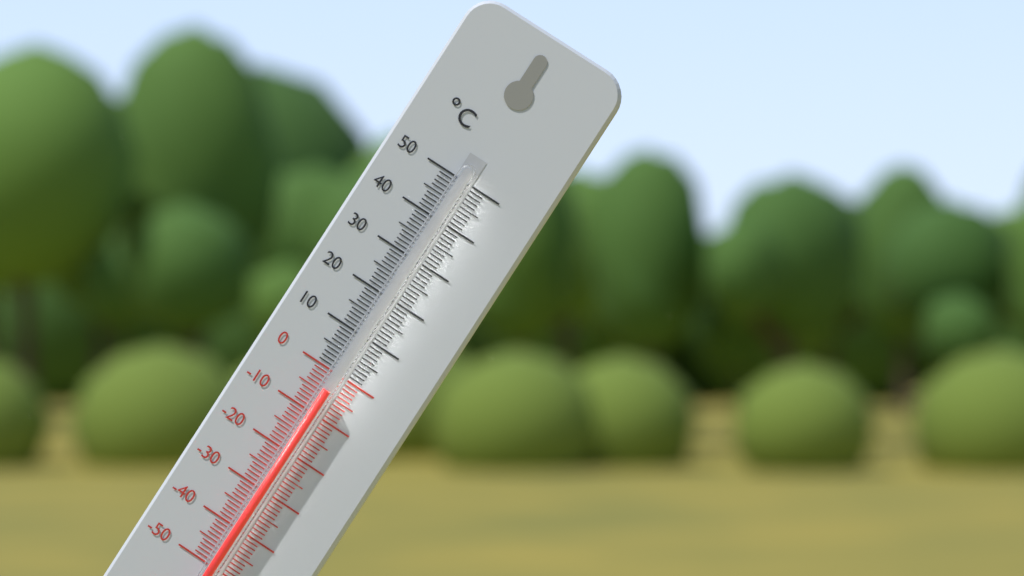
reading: -4 °C
